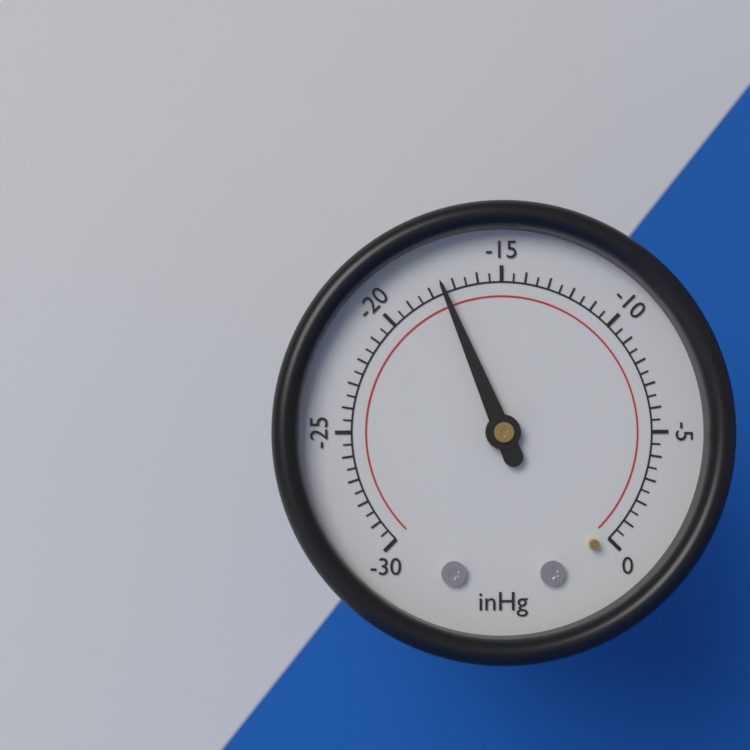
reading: -17.5 inHg
